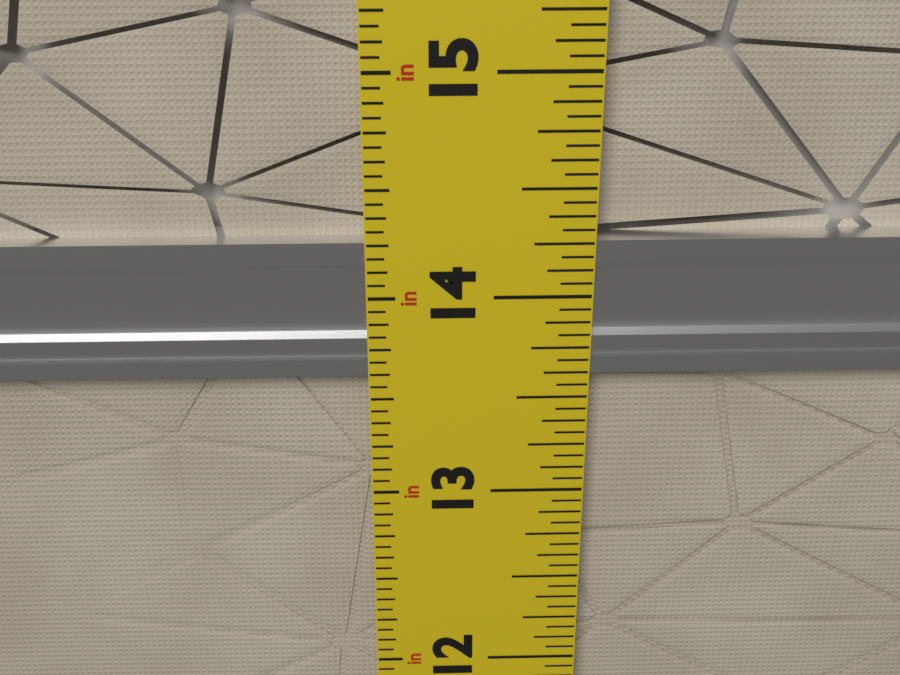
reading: 14.2500 in
